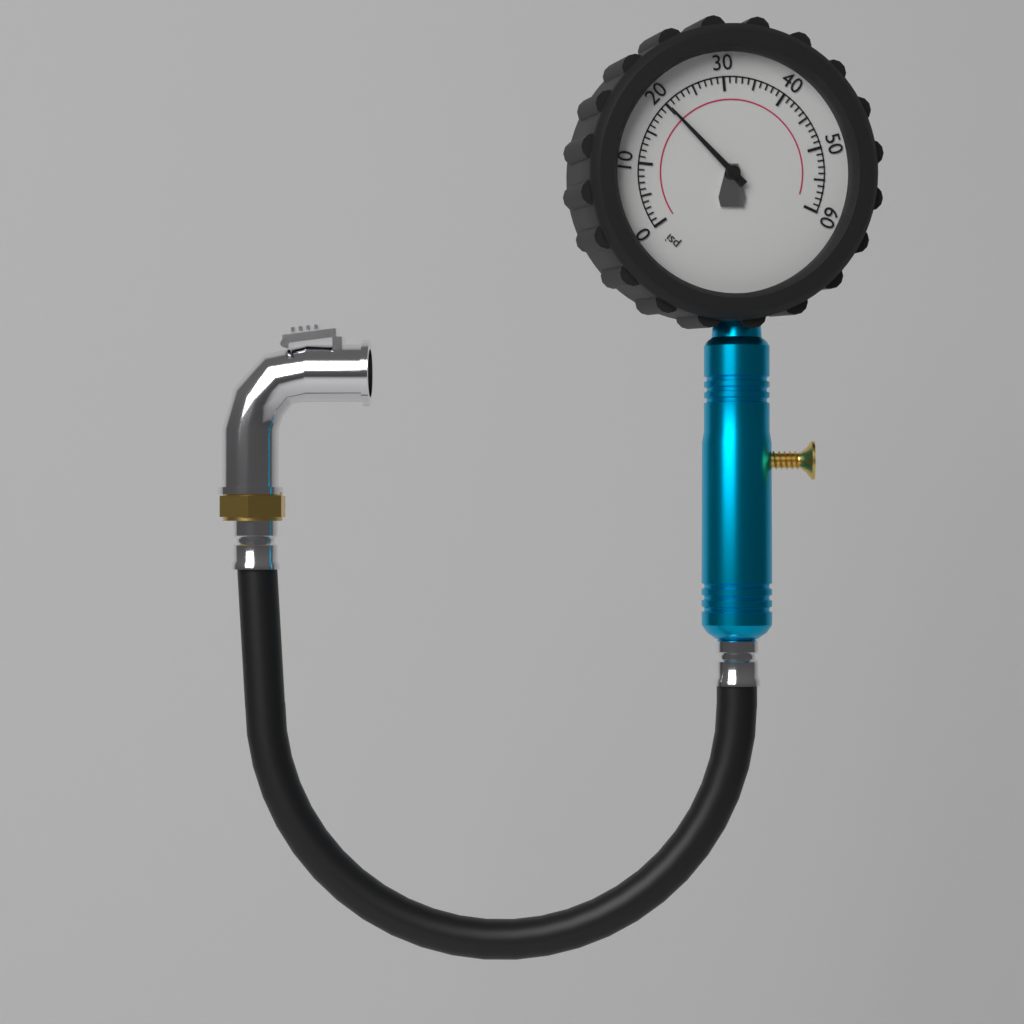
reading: 20 psi
